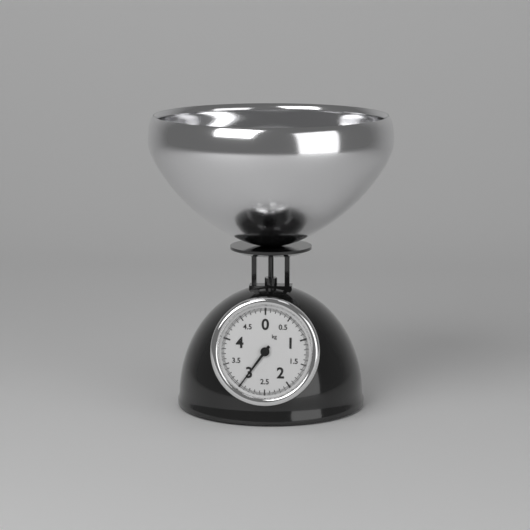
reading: 3.000 kg
